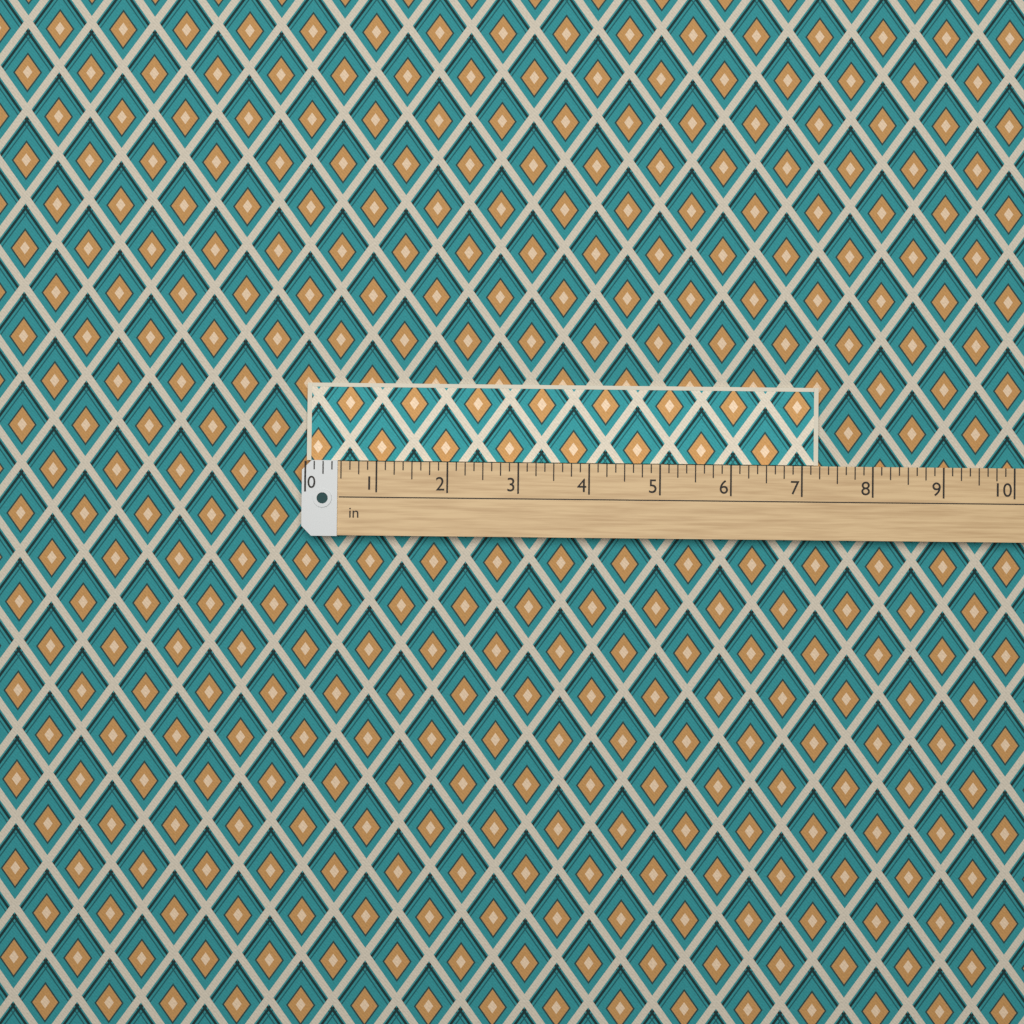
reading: 7.250 in
